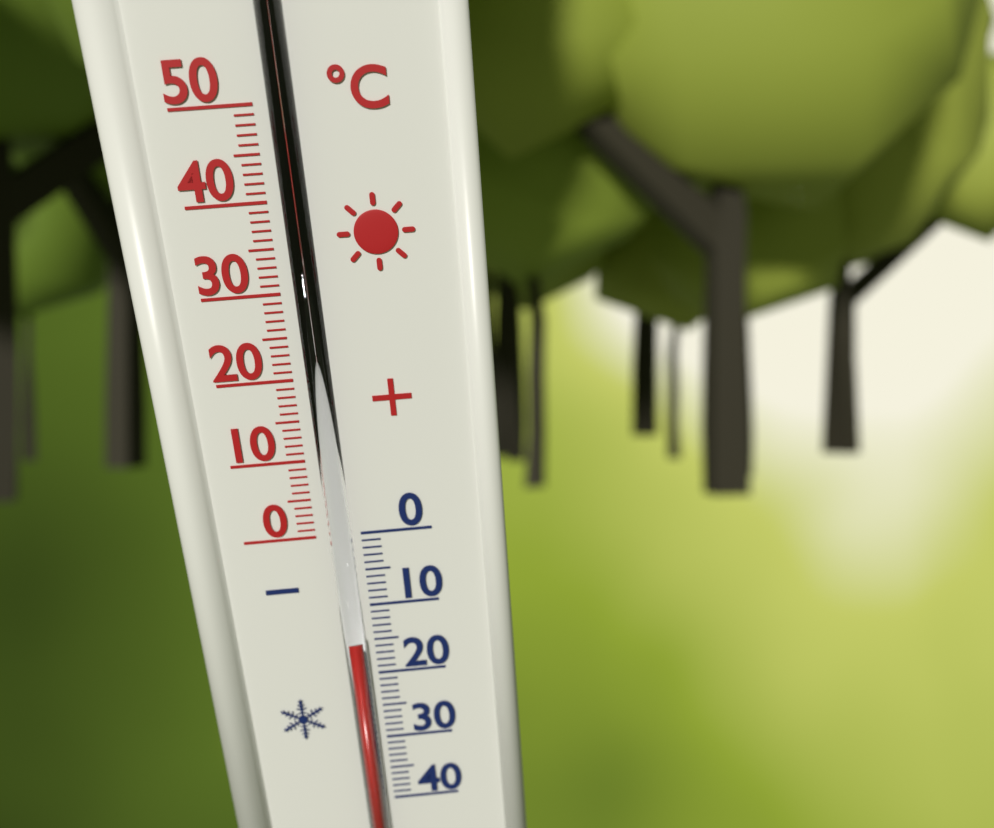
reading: -14 °C
